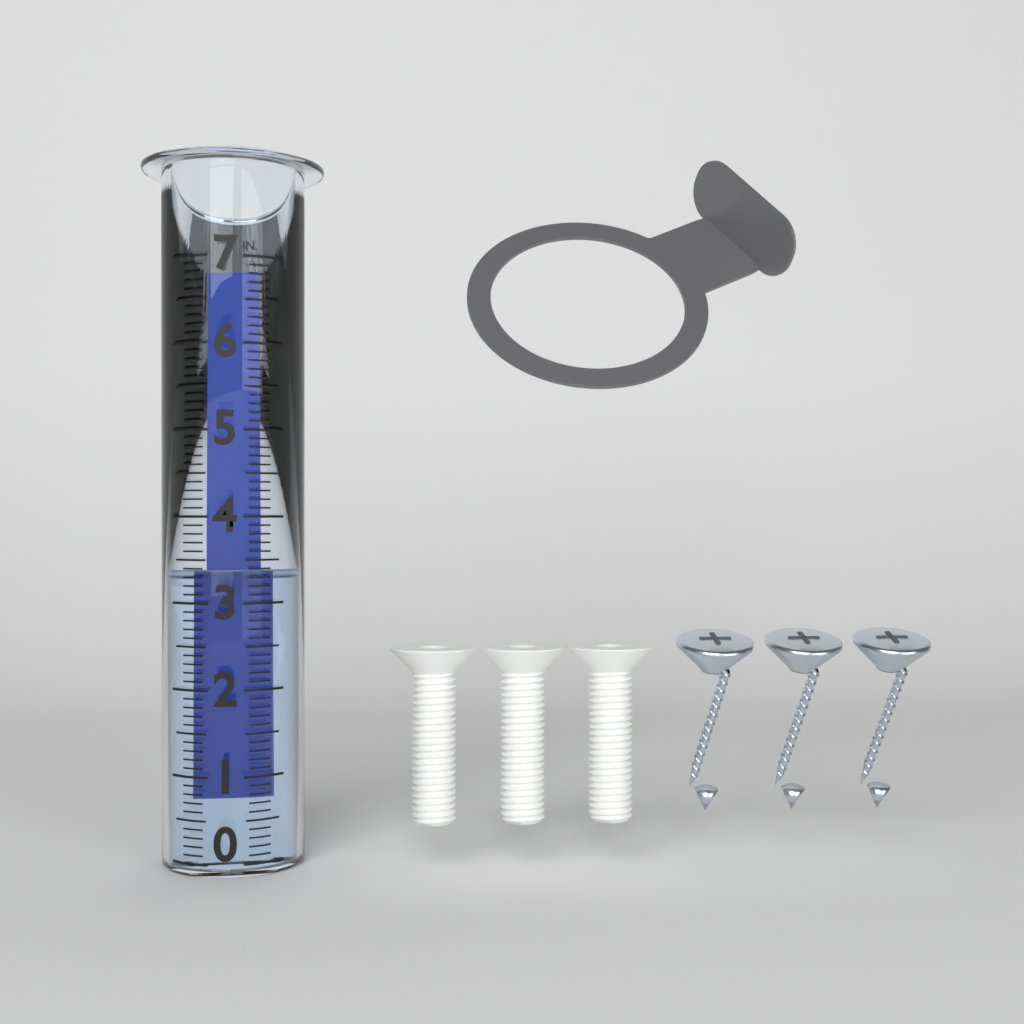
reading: 3.4 in
